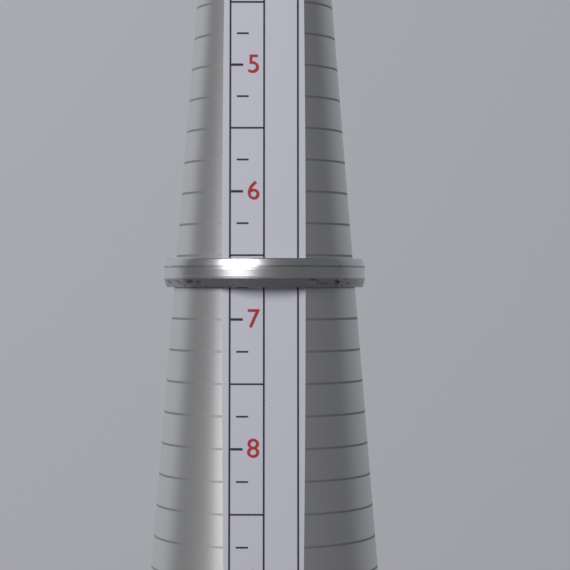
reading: 6.75 (no unit)
